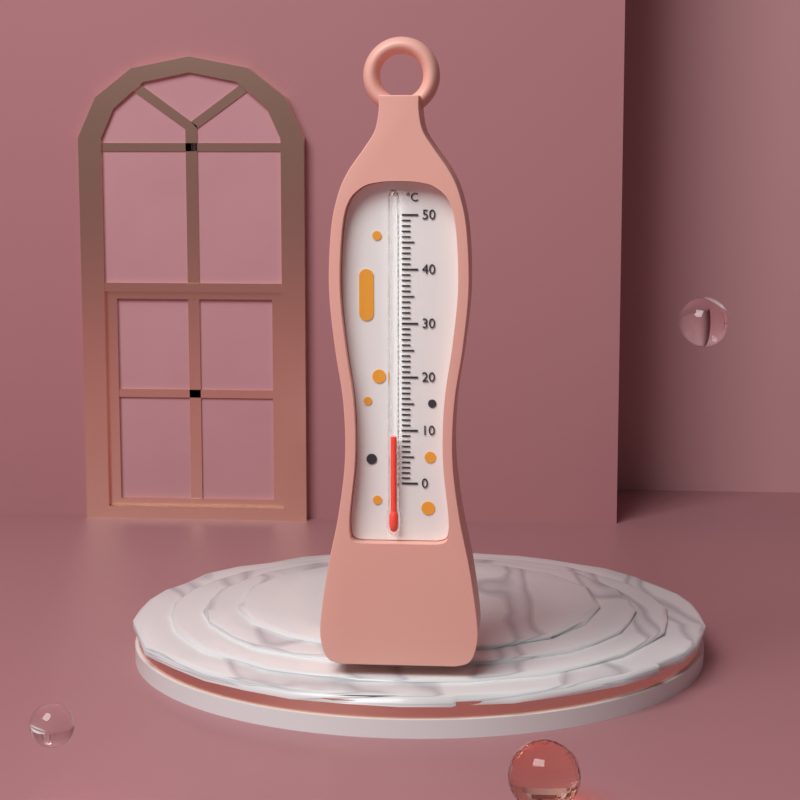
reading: 9 °C
